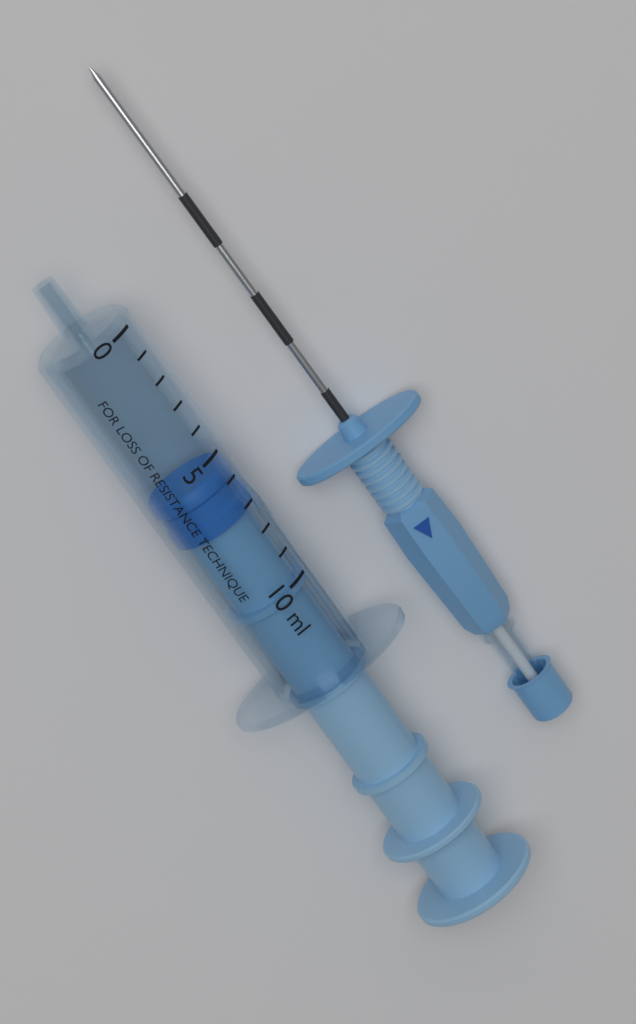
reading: 5.5 ml
